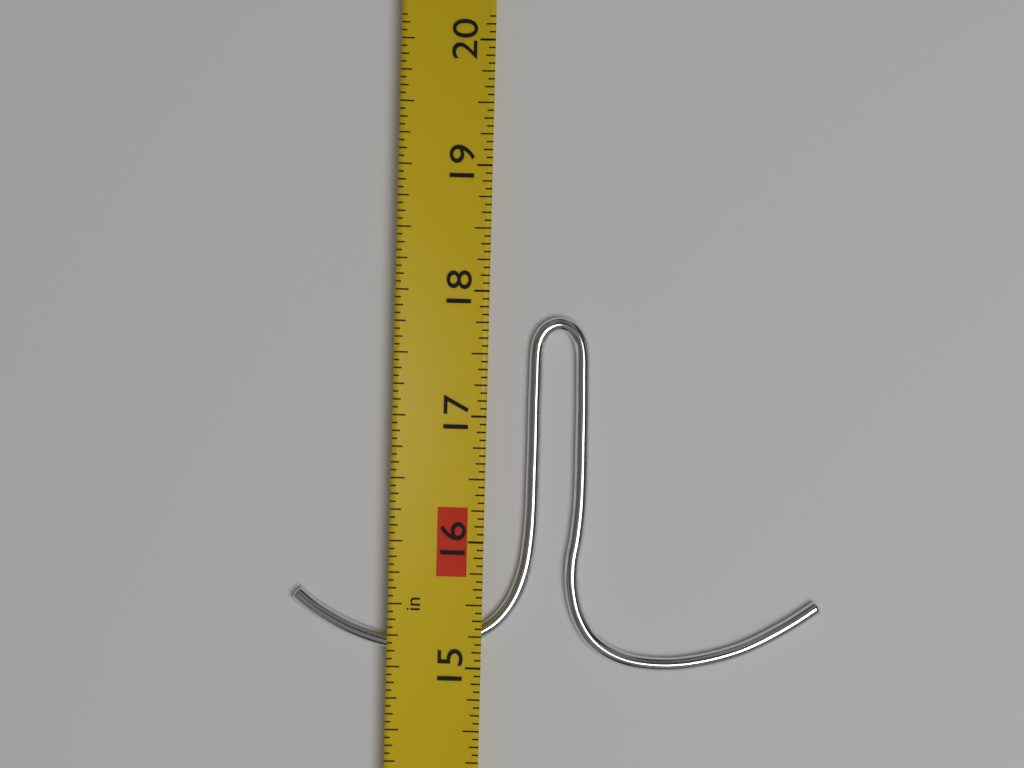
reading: 17.8125 in
